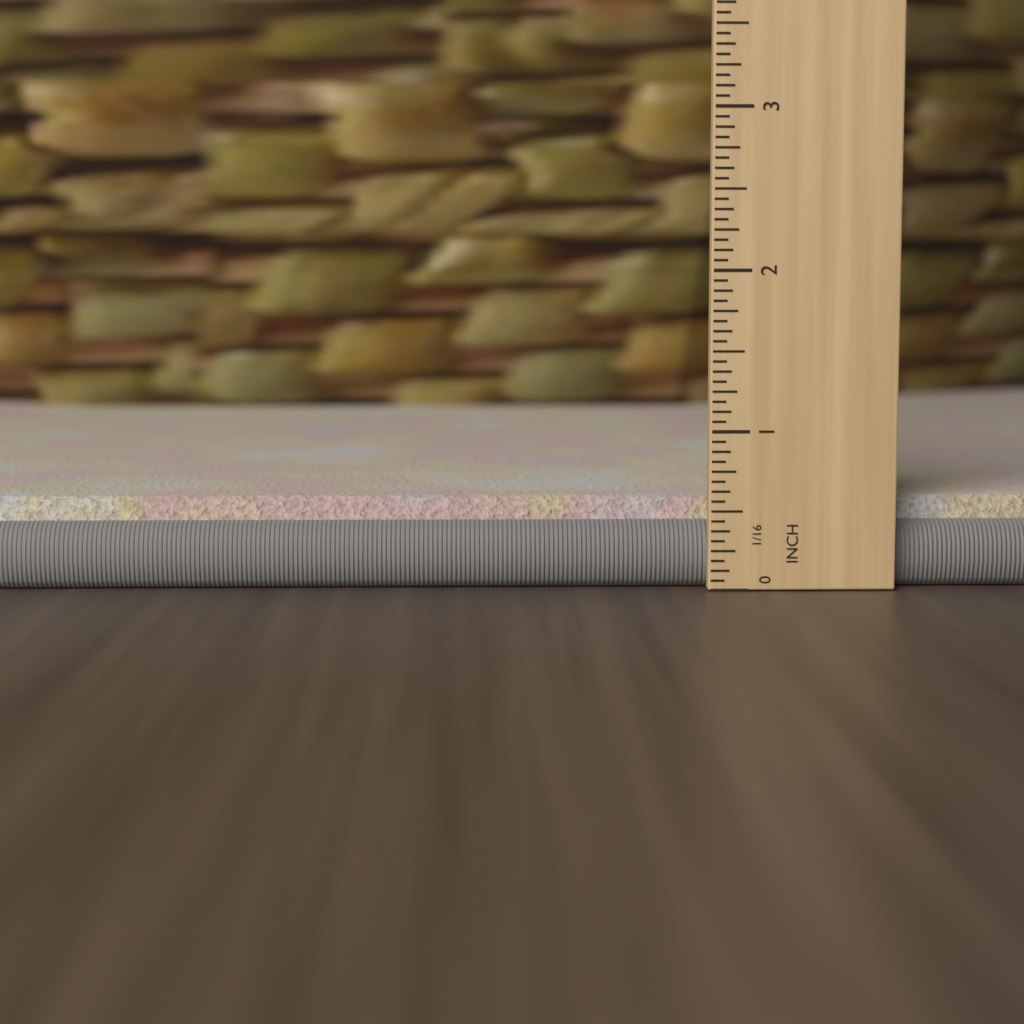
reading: 0.5625 in
